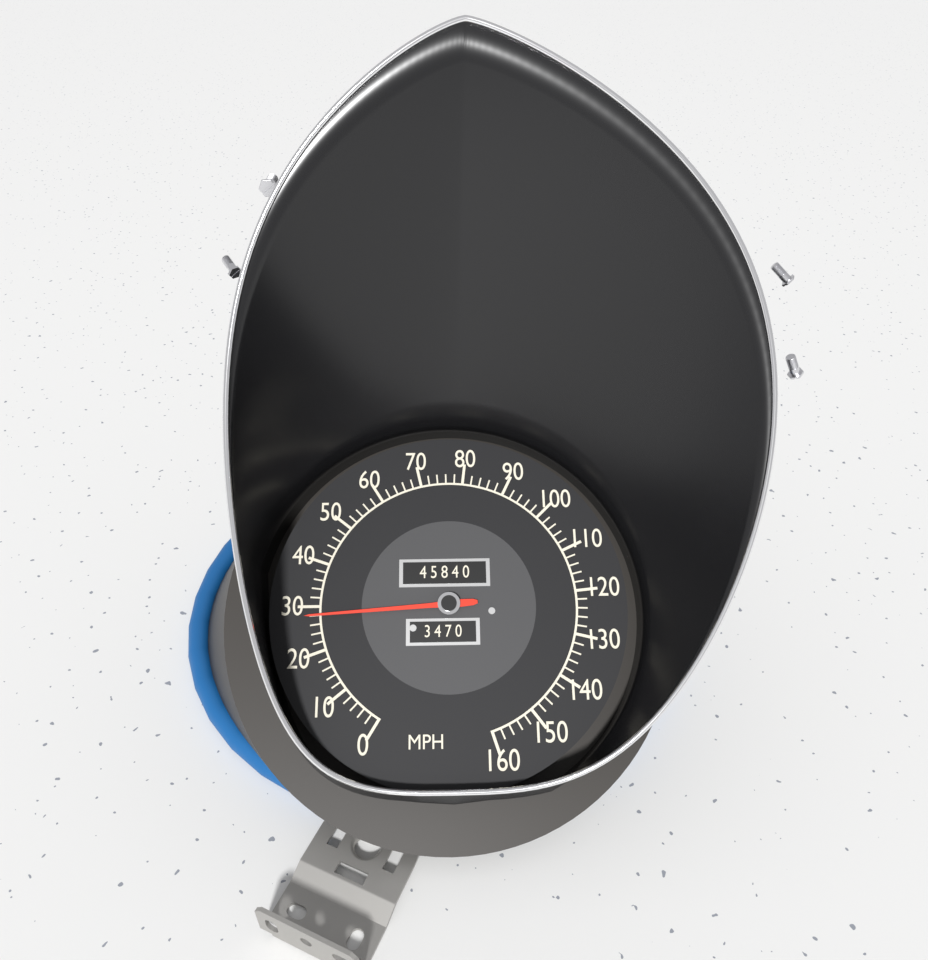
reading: 28 MPH
